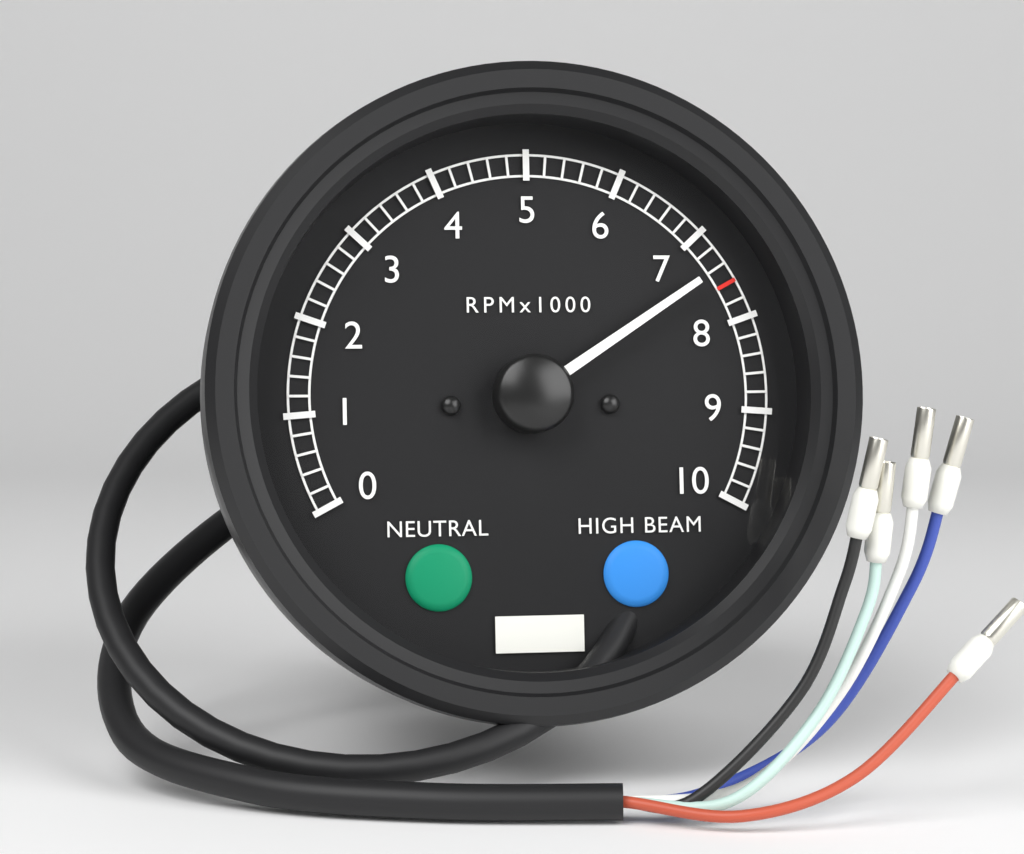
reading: 7400 RPM
